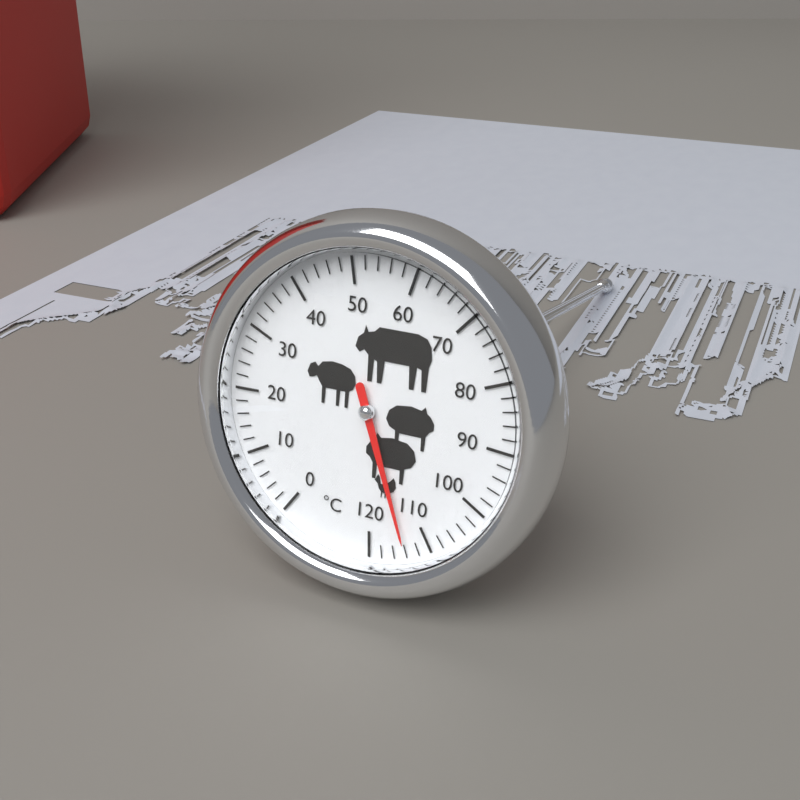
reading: 114 °C
